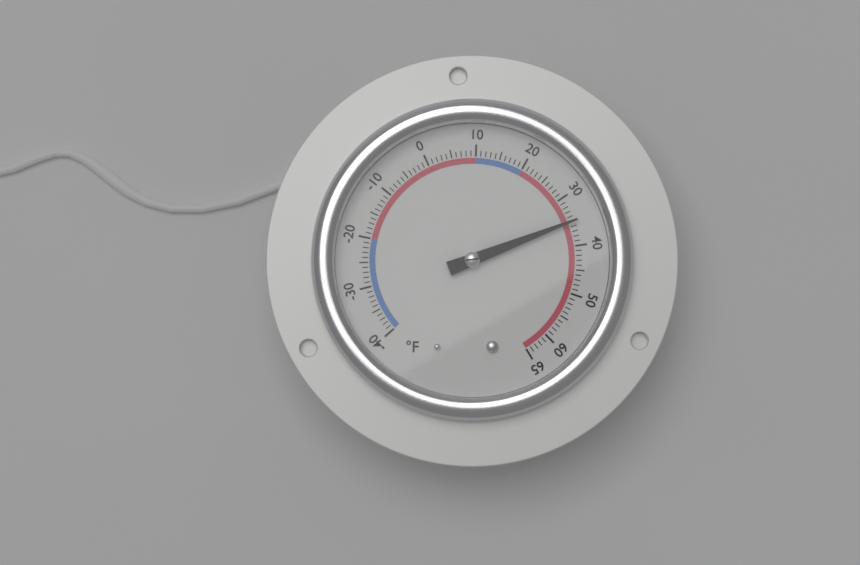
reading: 35 °F
